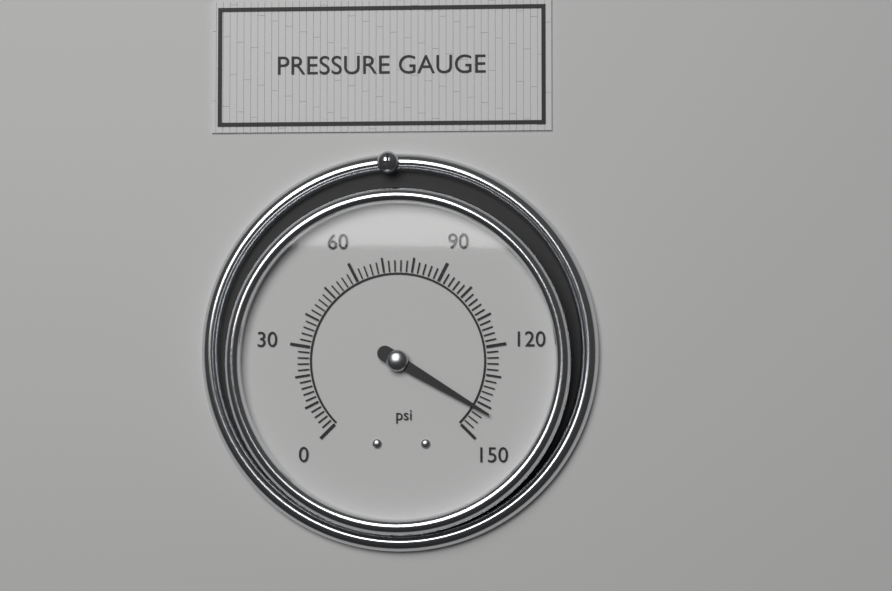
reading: 142 psi
